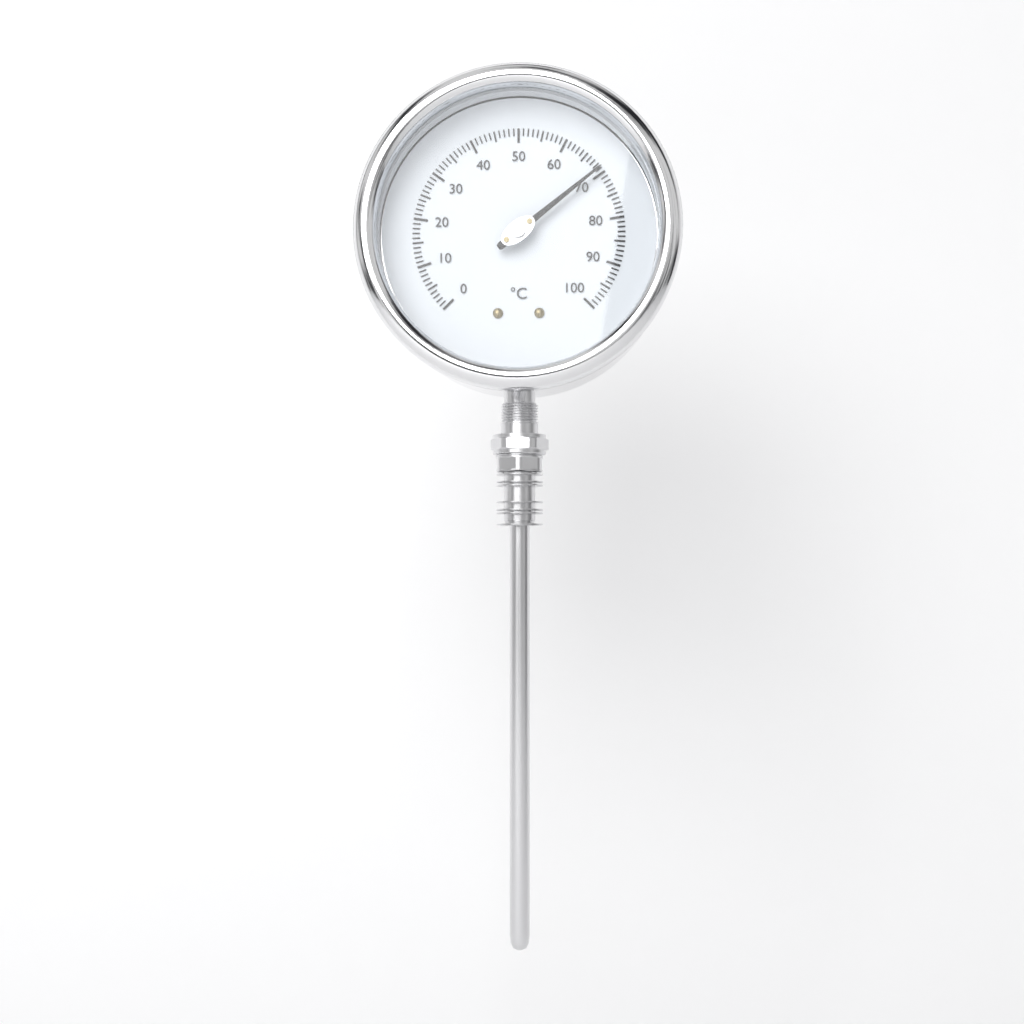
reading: 69 °C
